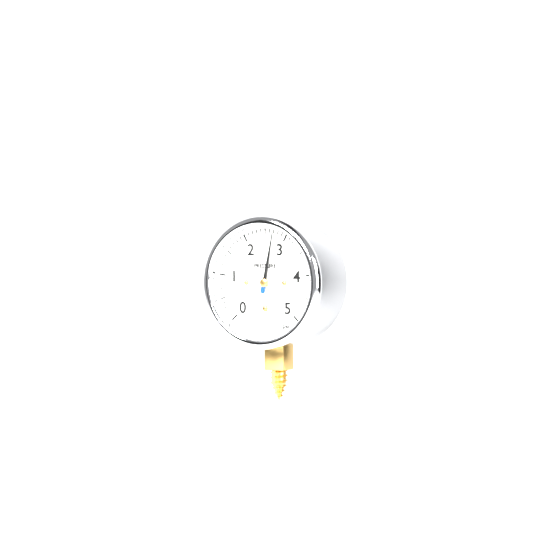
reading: 2.7 psi
